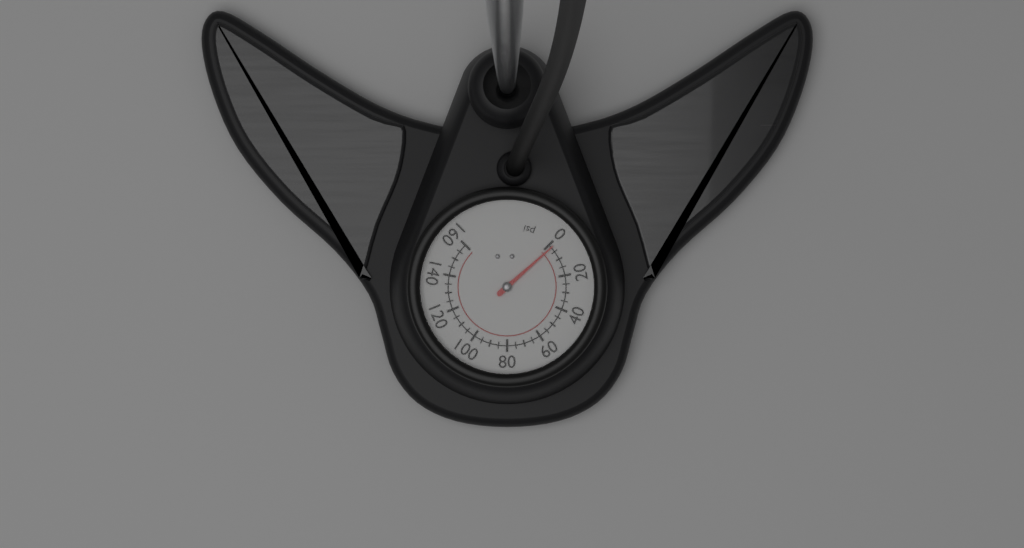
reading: 2 psi
